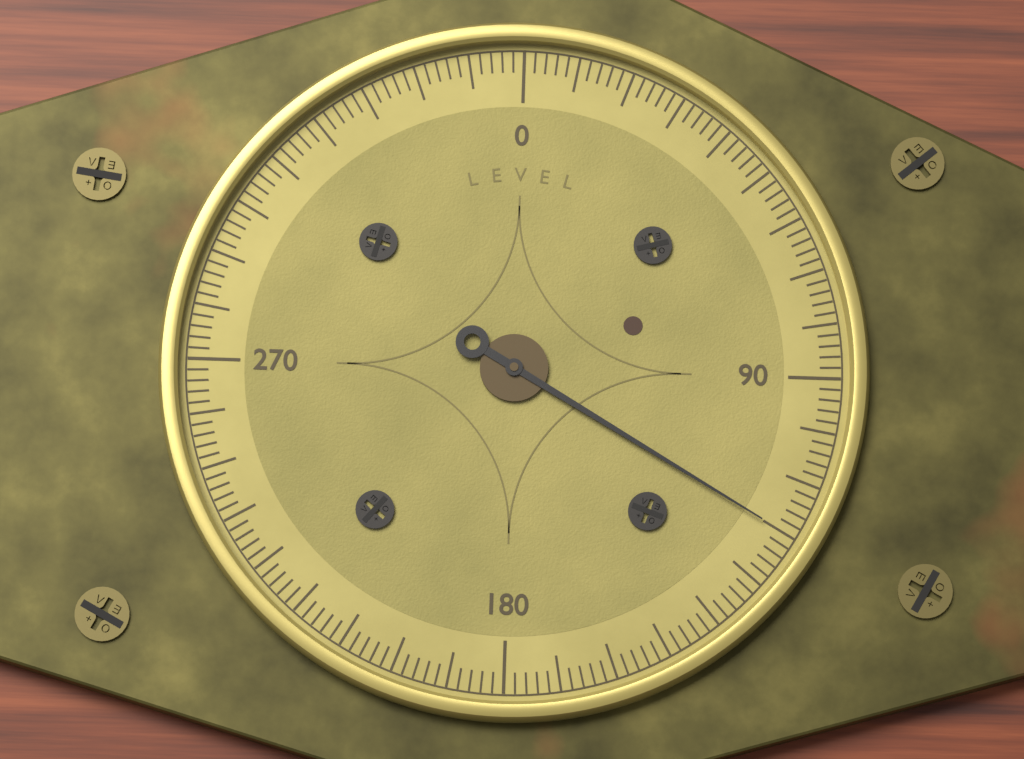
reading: 120 (no unit)
